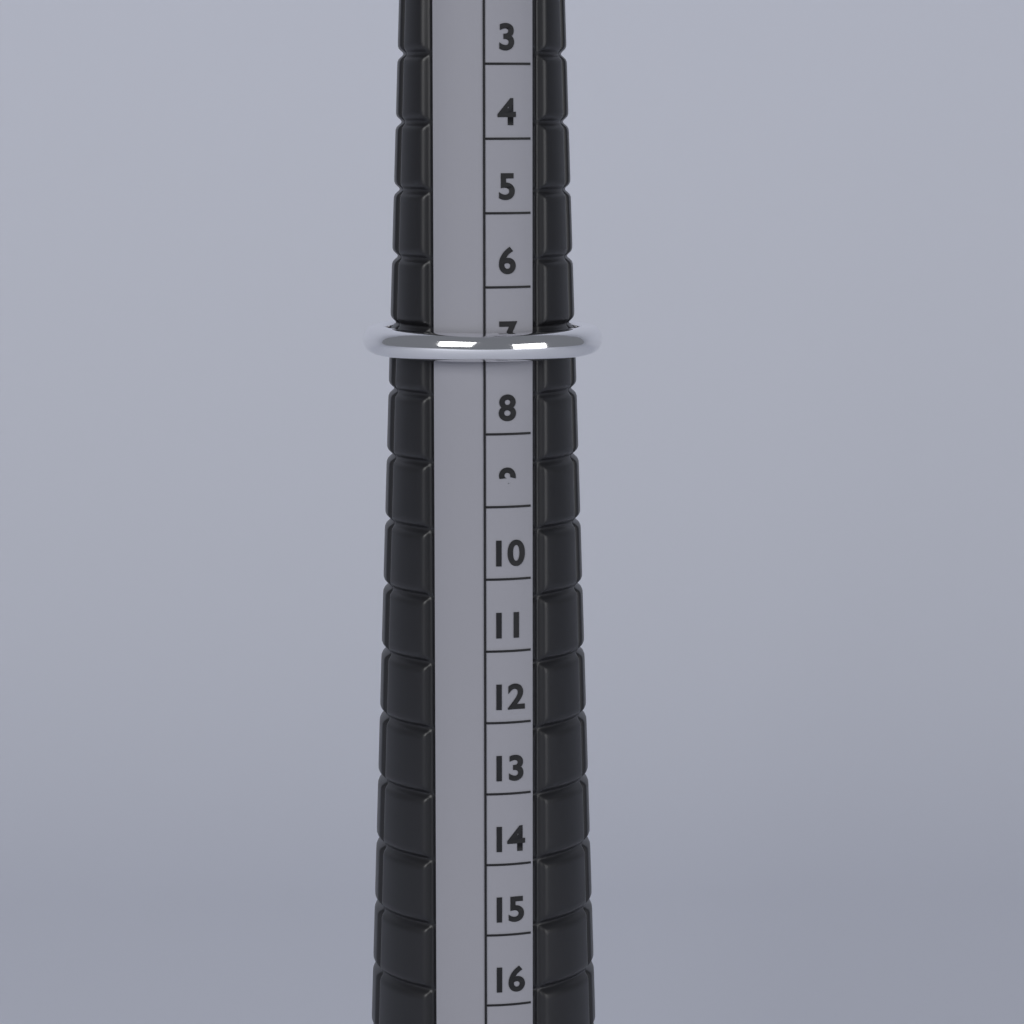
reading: 7 (no unit)
